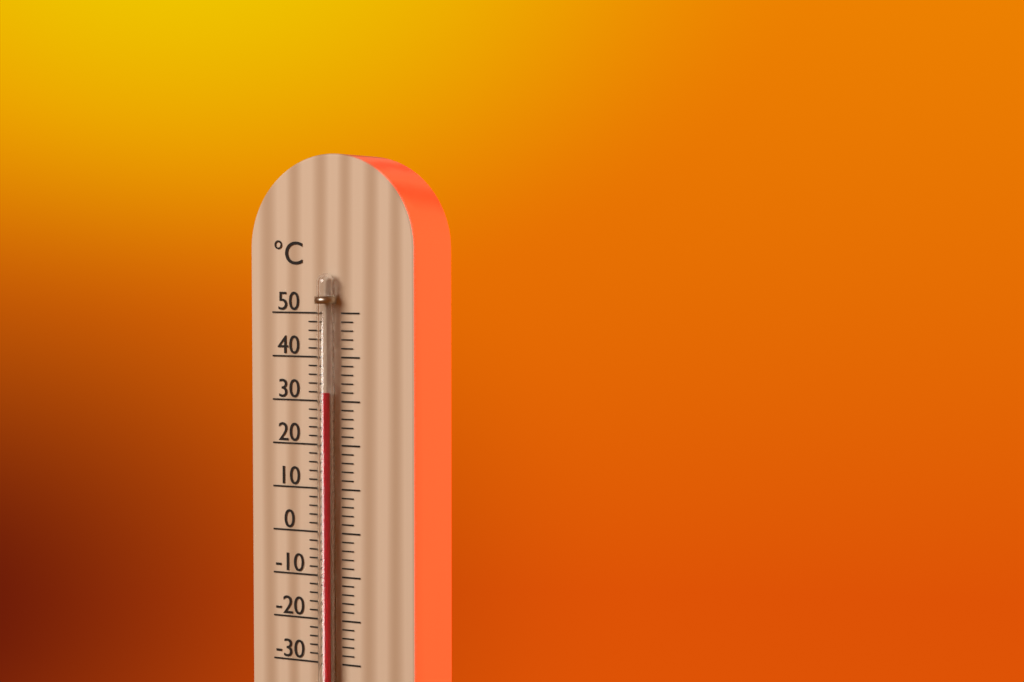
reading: 32 °C
